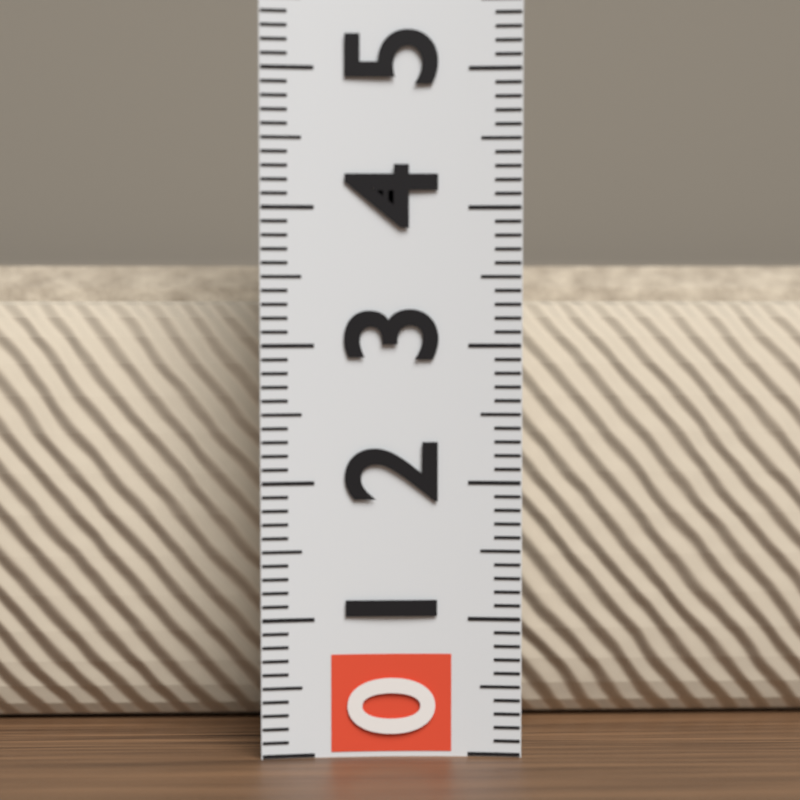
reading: 3.6 (no unit)
